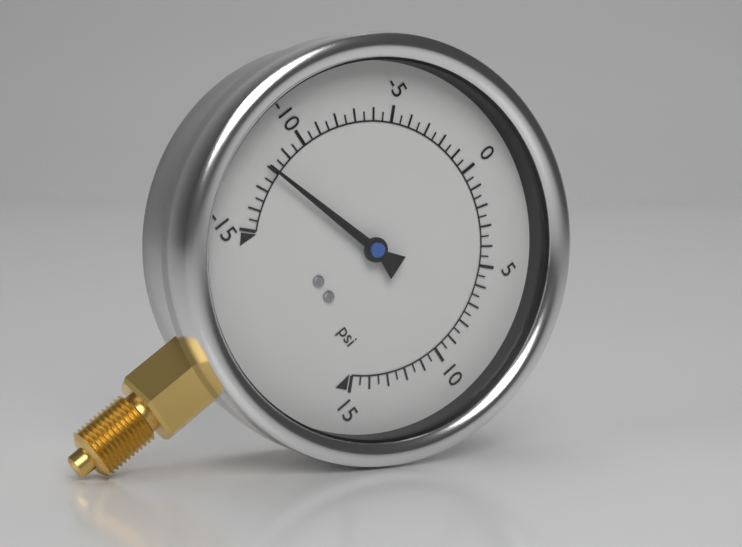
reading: -12.0 psi
